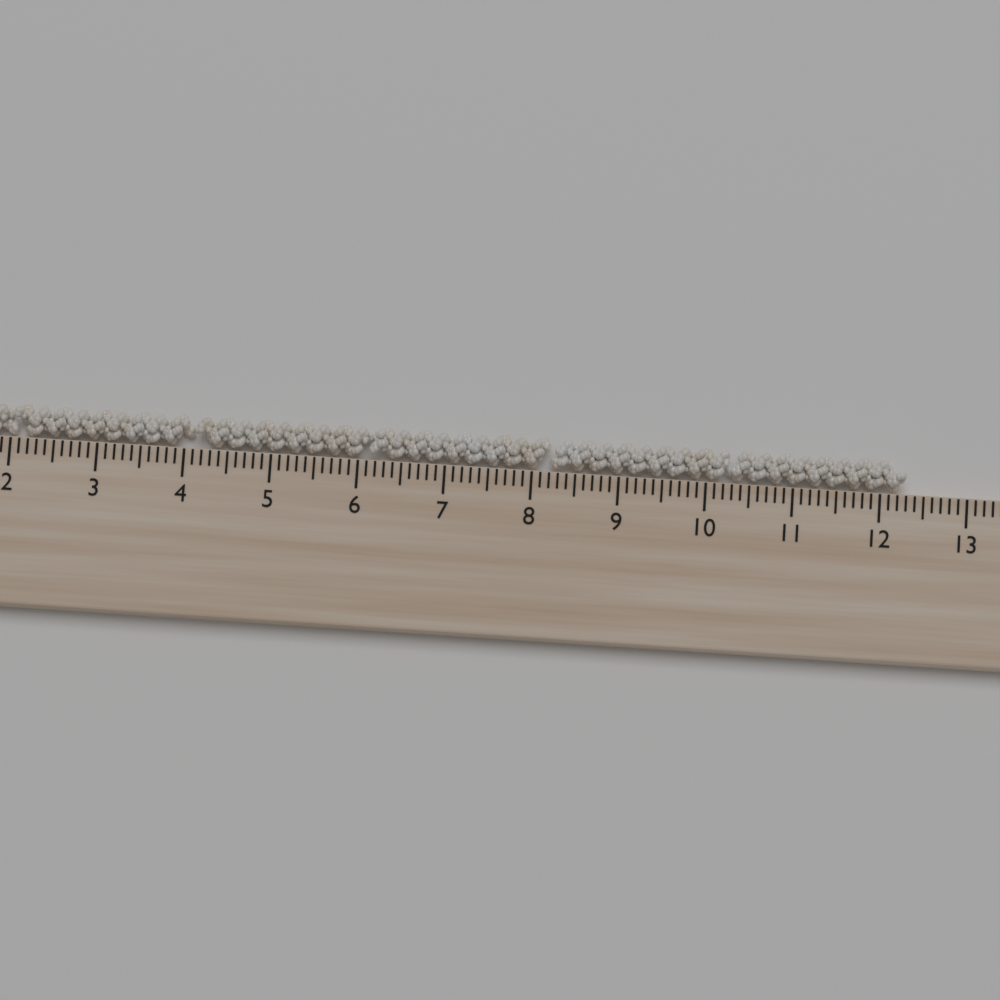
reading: 12.3 cm
